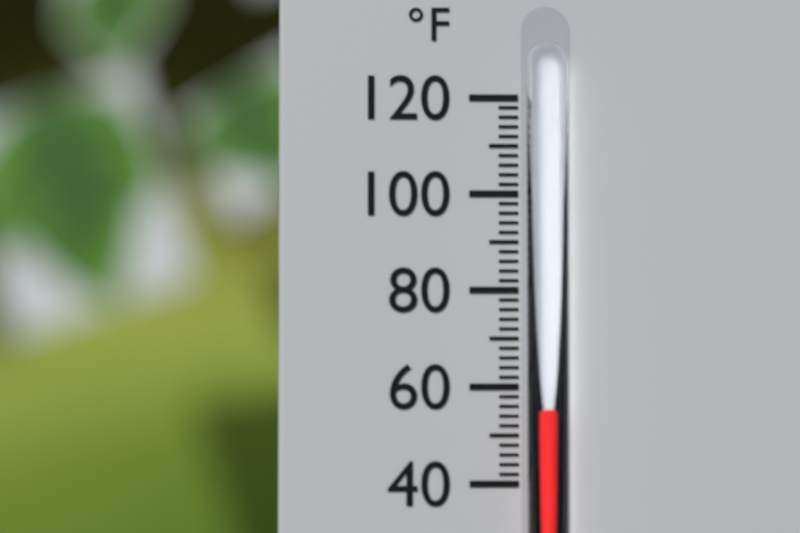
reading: 56 °F
